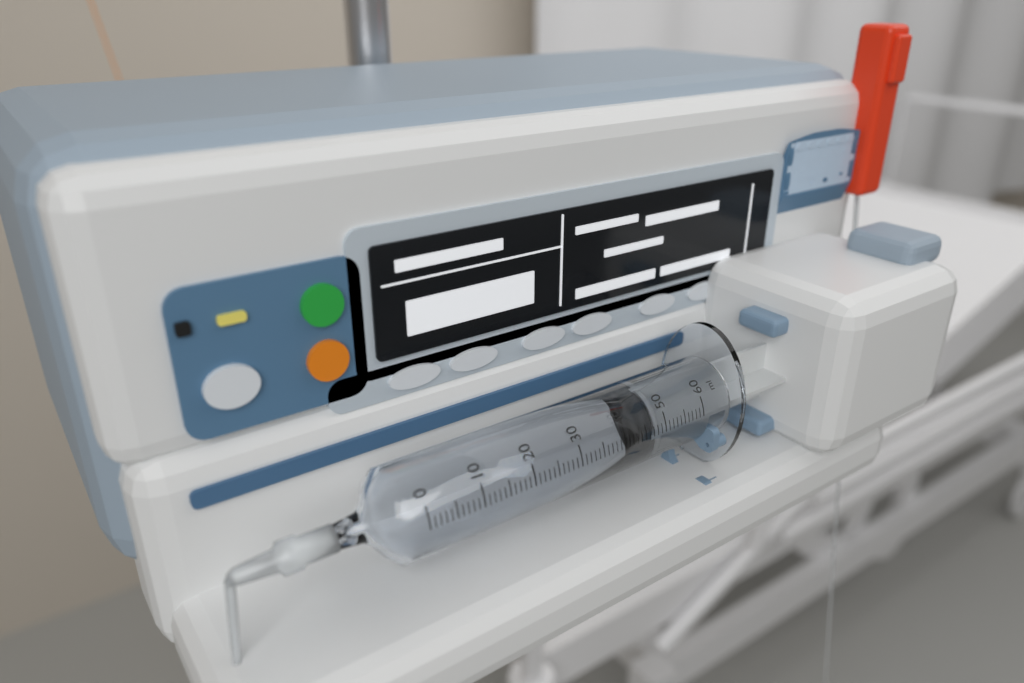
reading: 40 ml
